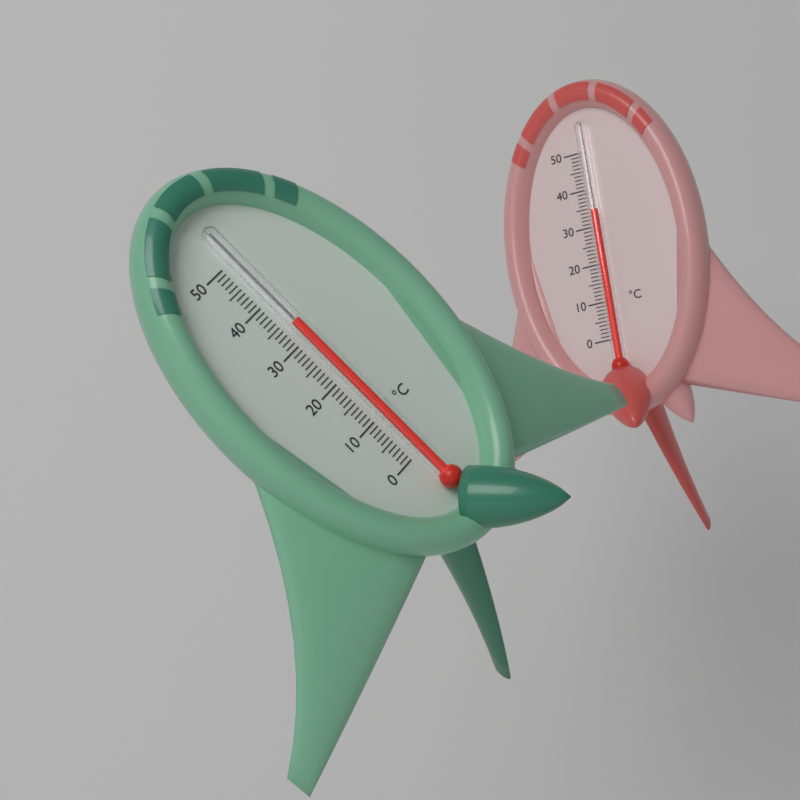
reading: 34 °C
